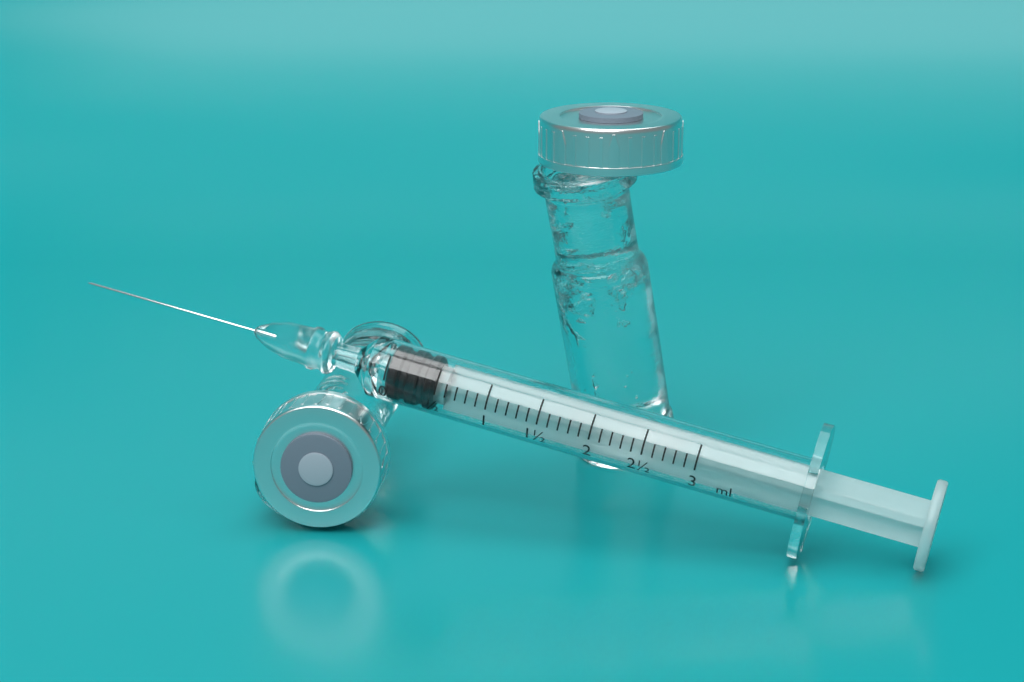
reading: 0.0 ml
